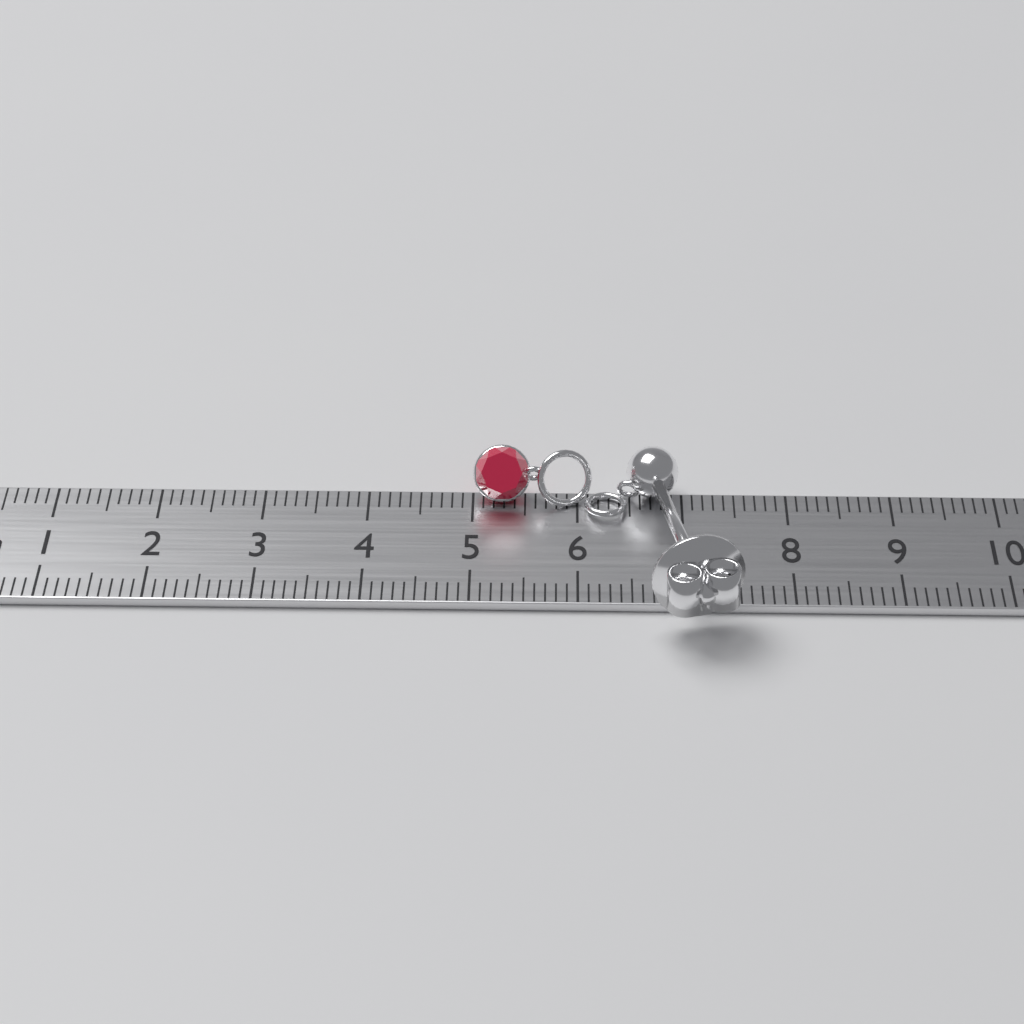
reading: 7.5 cm
